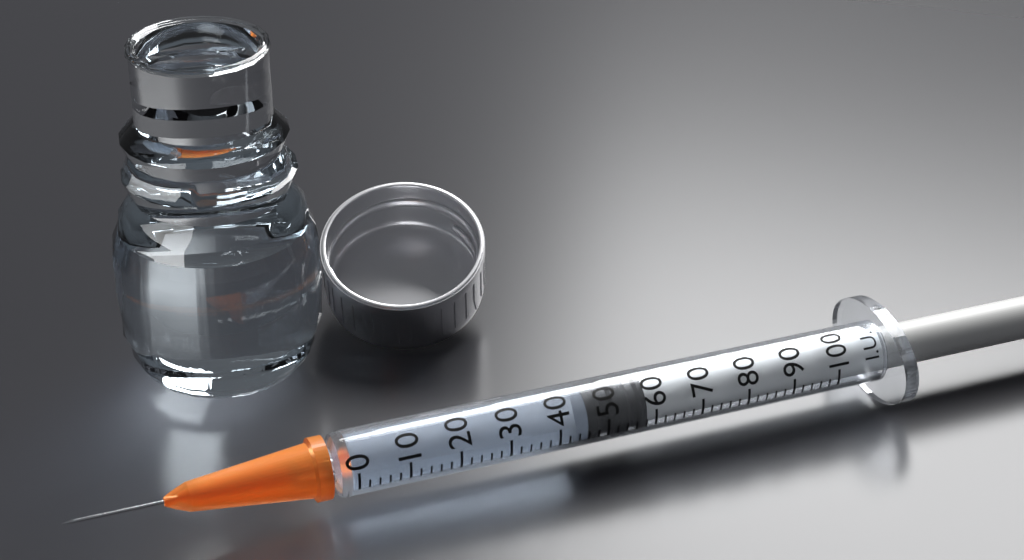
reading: 46 I.U.
